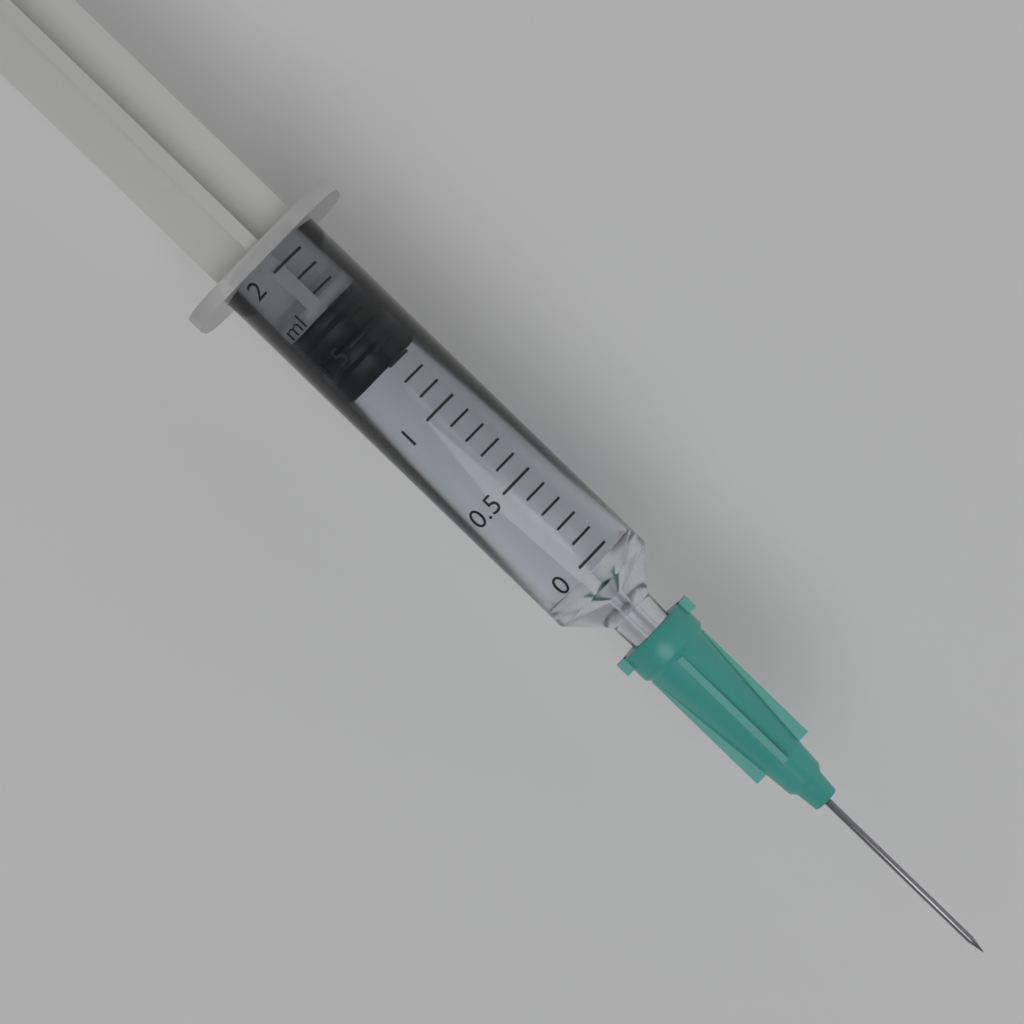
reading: 1.3 ml
